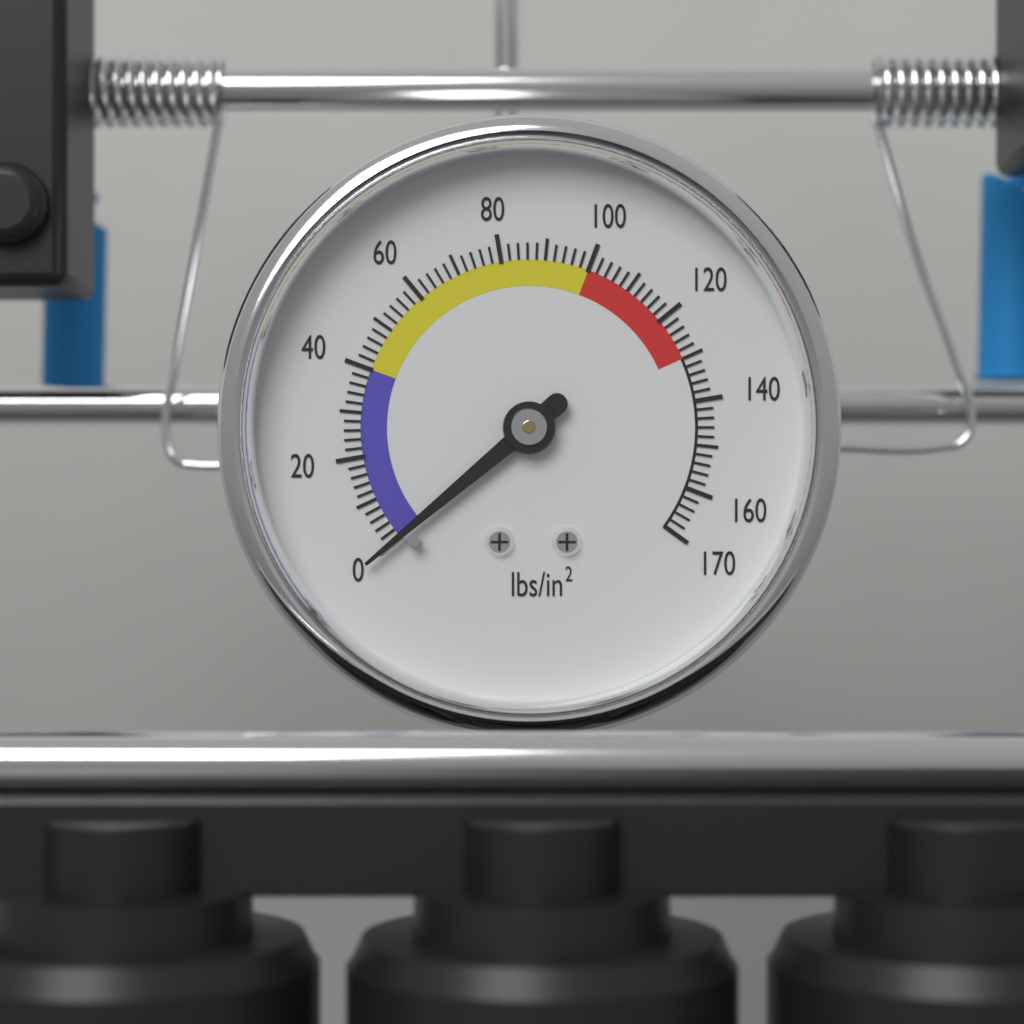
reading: 0 lbs/in²
